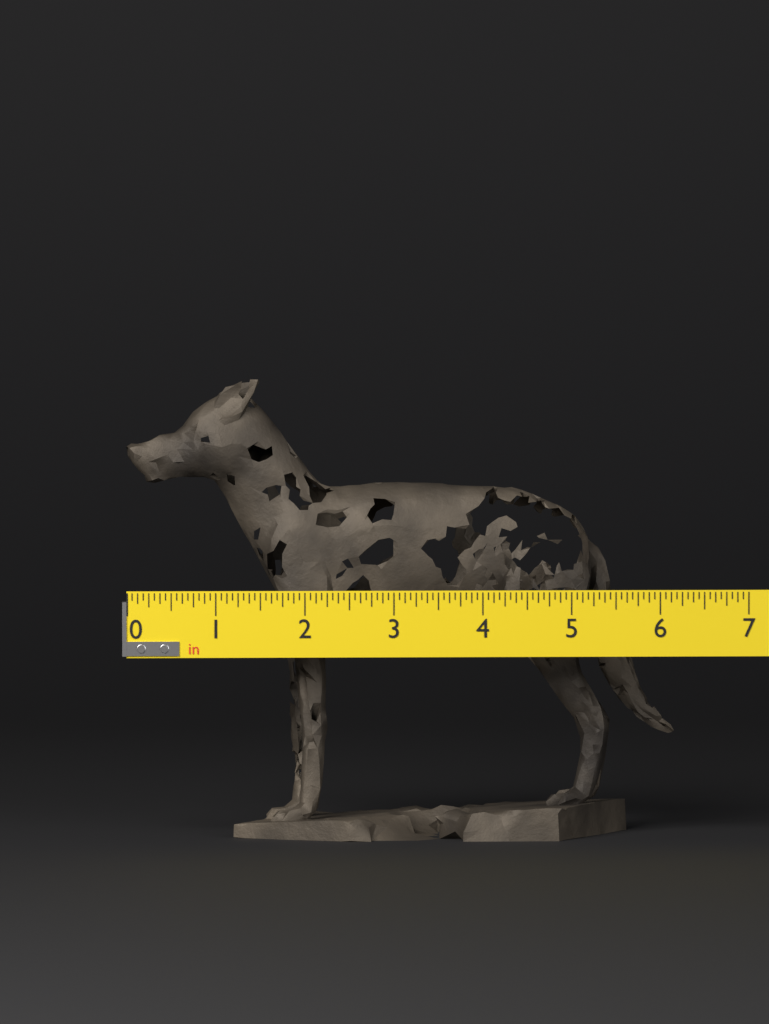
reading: 6.2500 in
